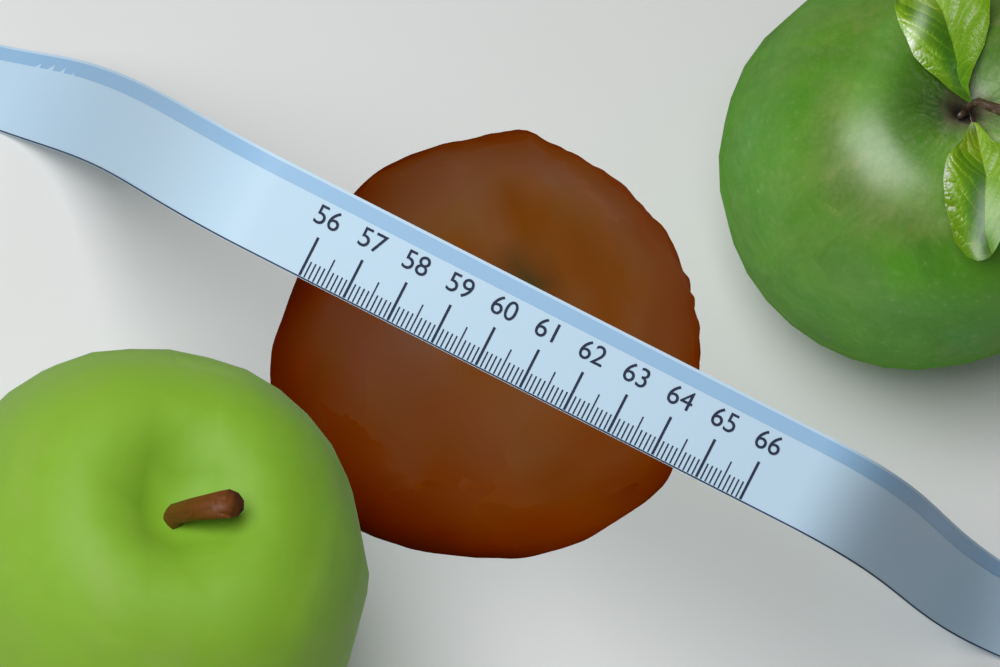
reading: 64.7 (no unit)
